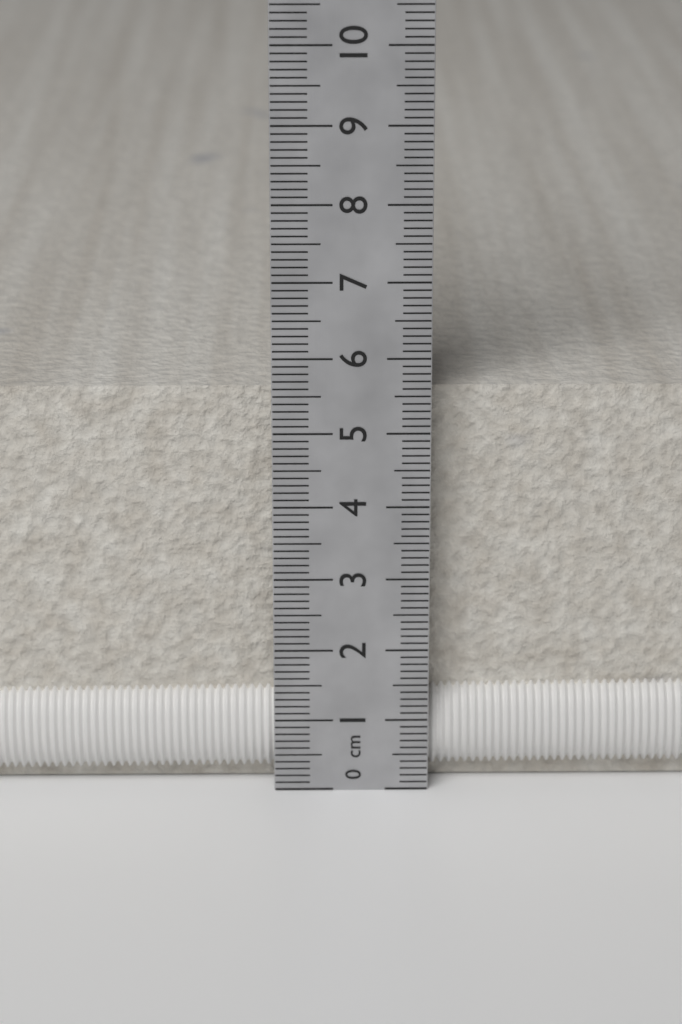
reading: 5.5 cm
